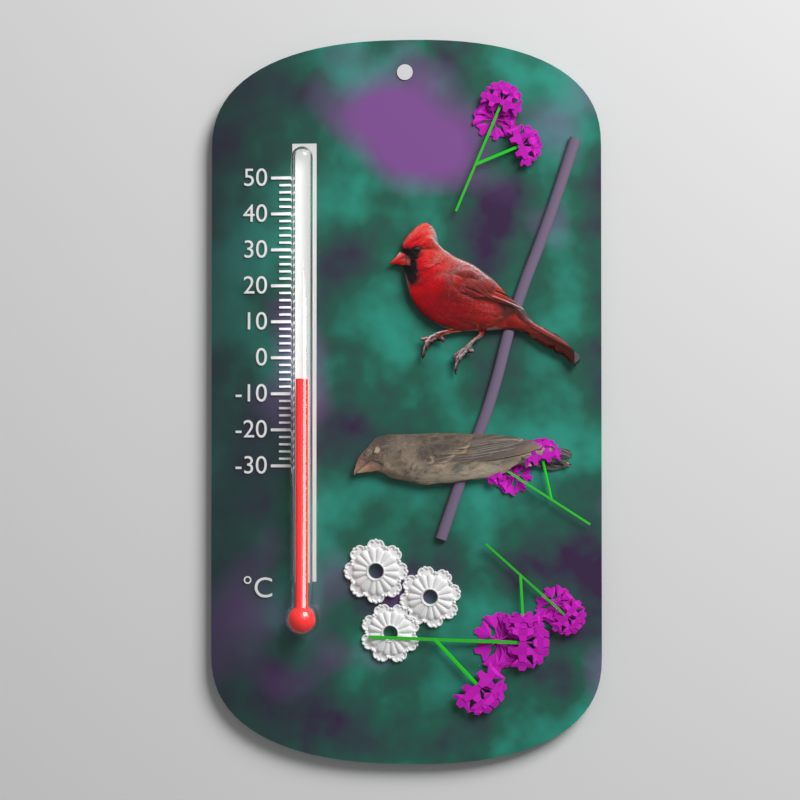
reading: -6 °C
